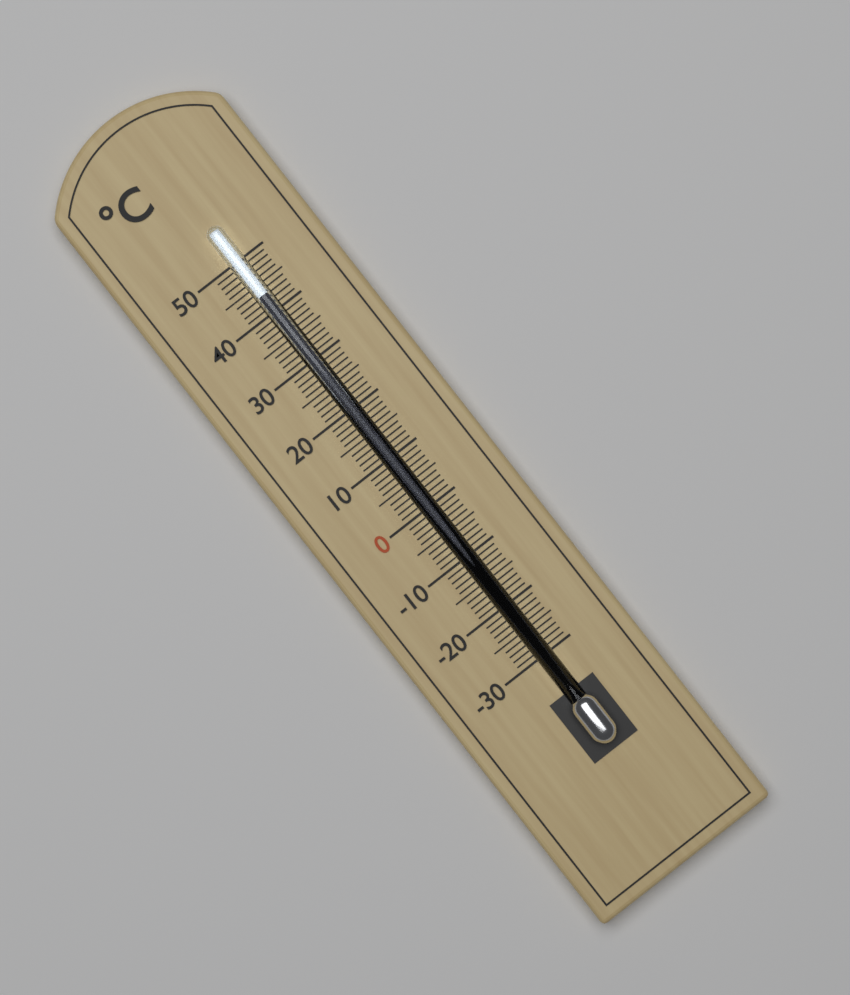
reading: 43 °C
